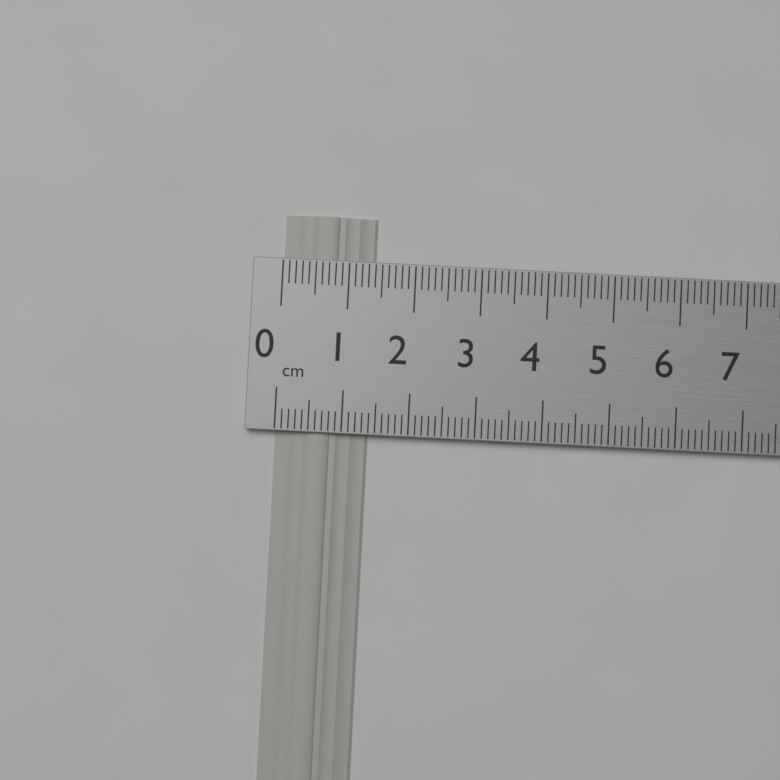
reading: 1.4 cm
